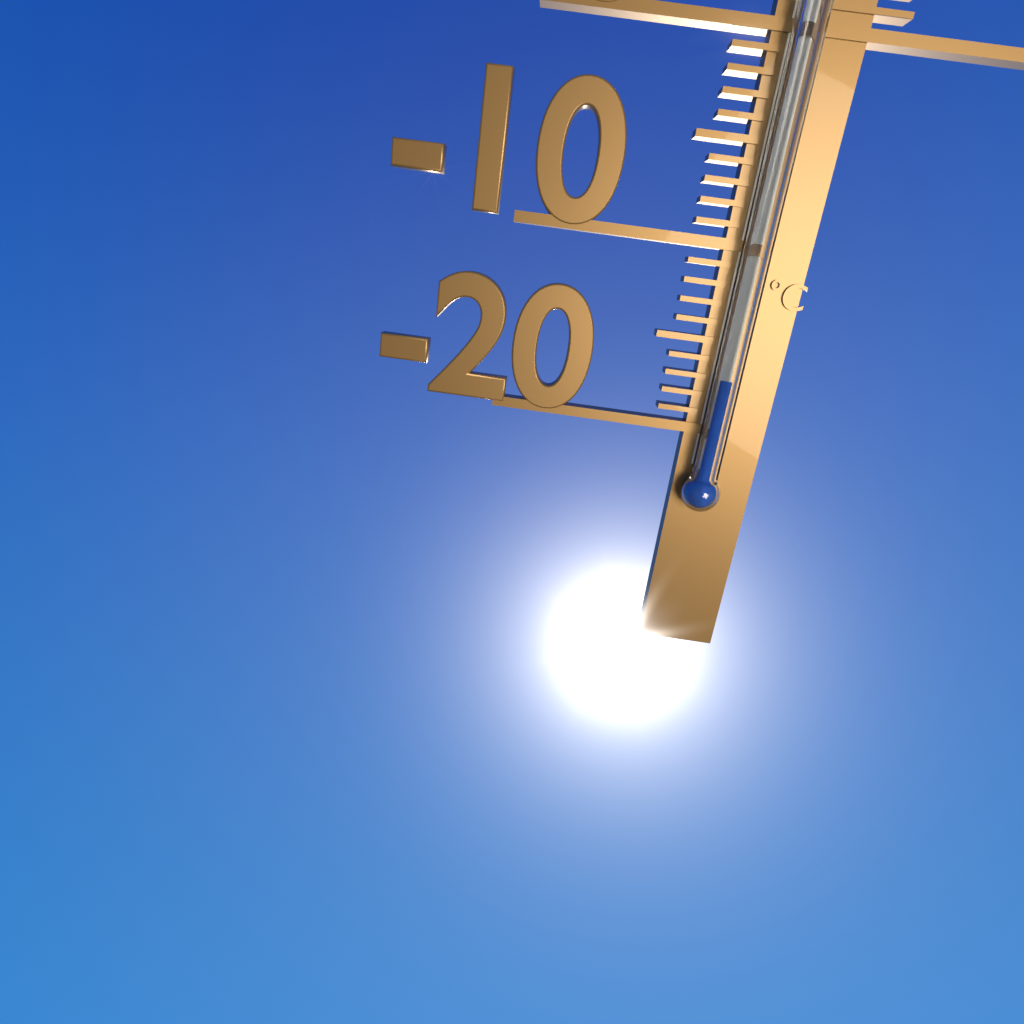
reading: -17 °C
